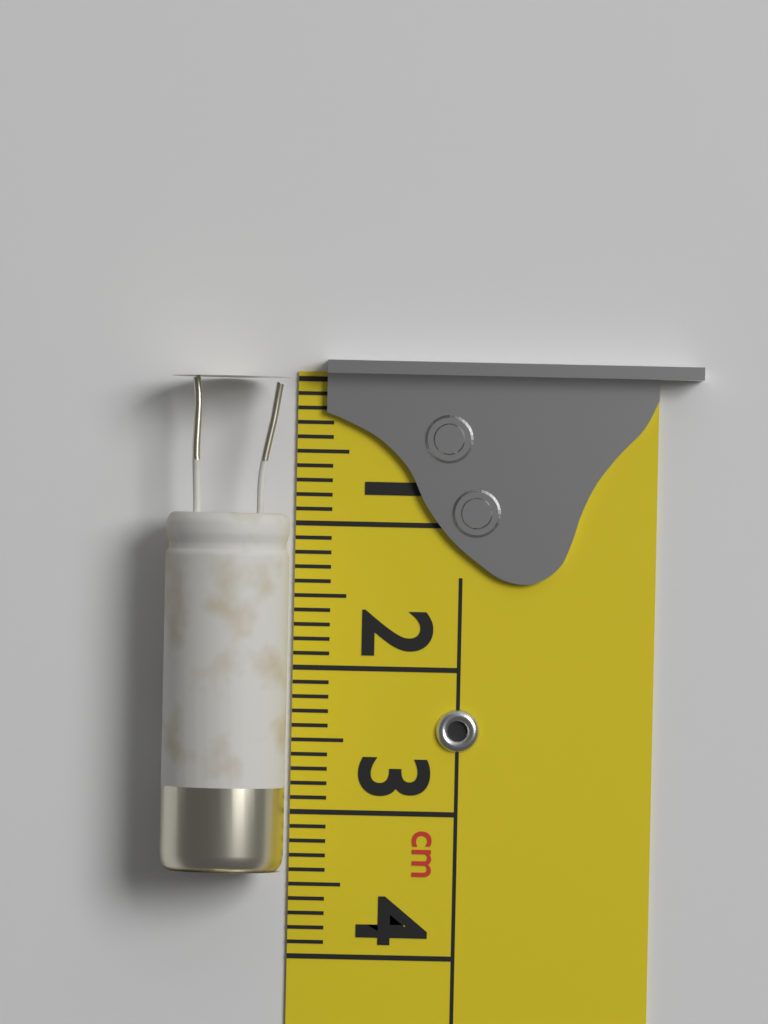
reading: 3.4 cm
